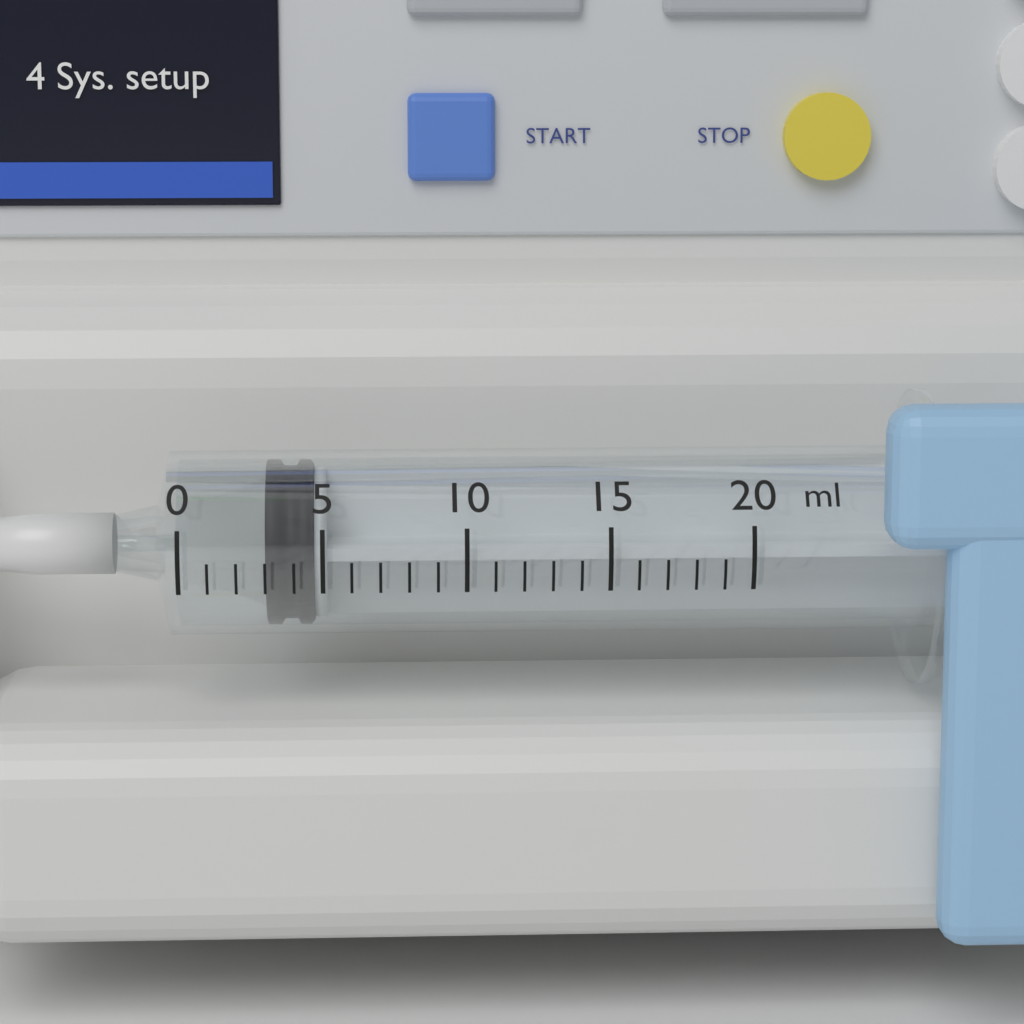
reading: 3 ml
